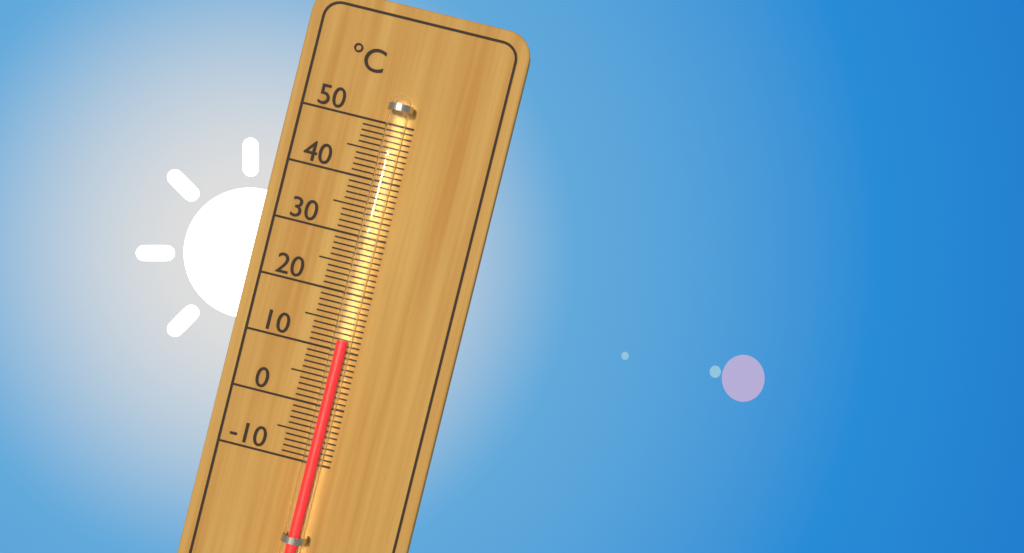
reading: 12 °C
